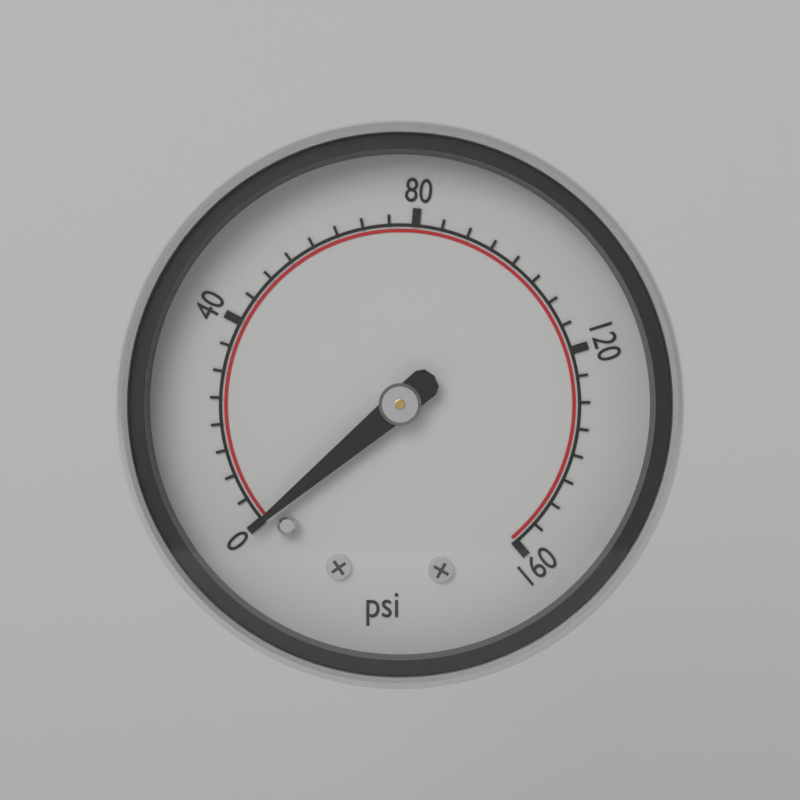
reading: 0 psi
